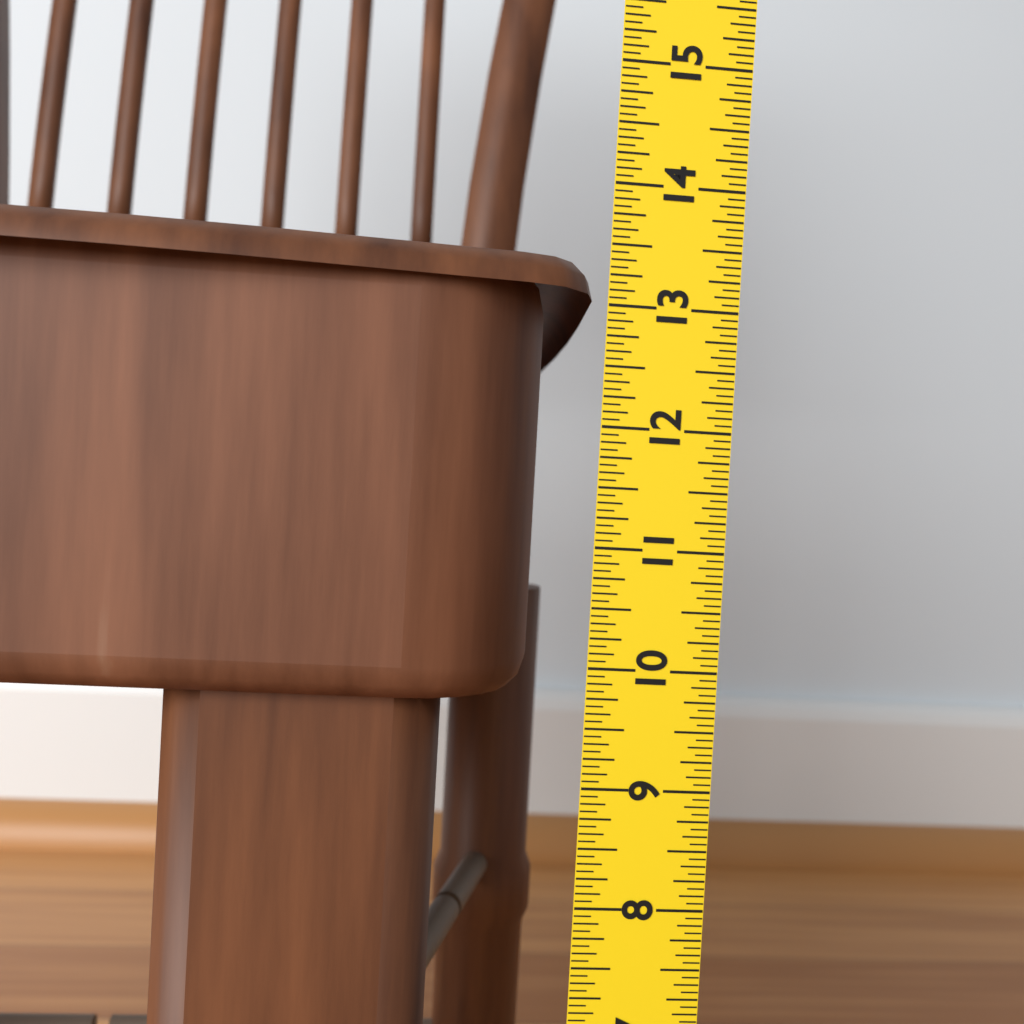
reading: 13.3750 in
